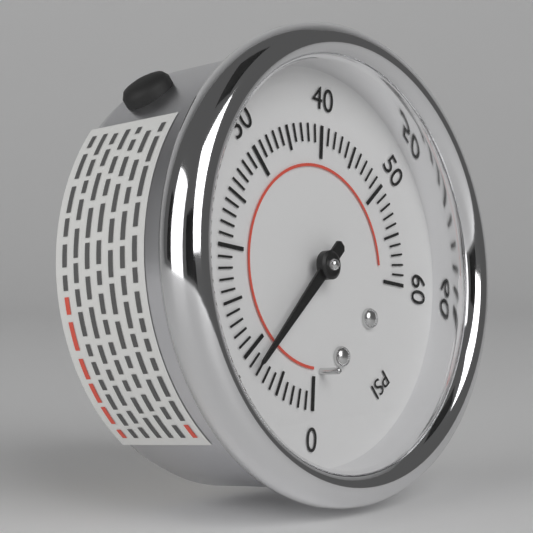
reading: 9 psi
